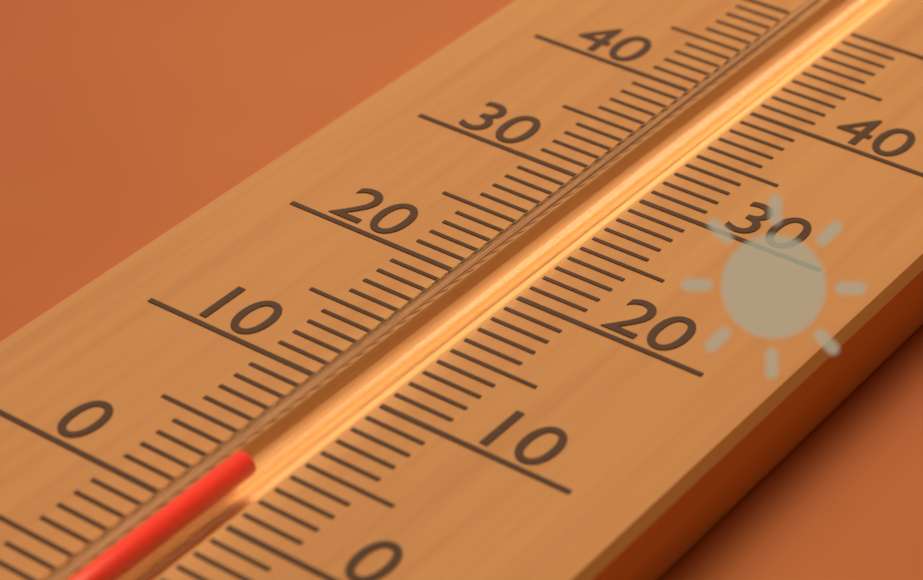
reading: 3 (no unit)
